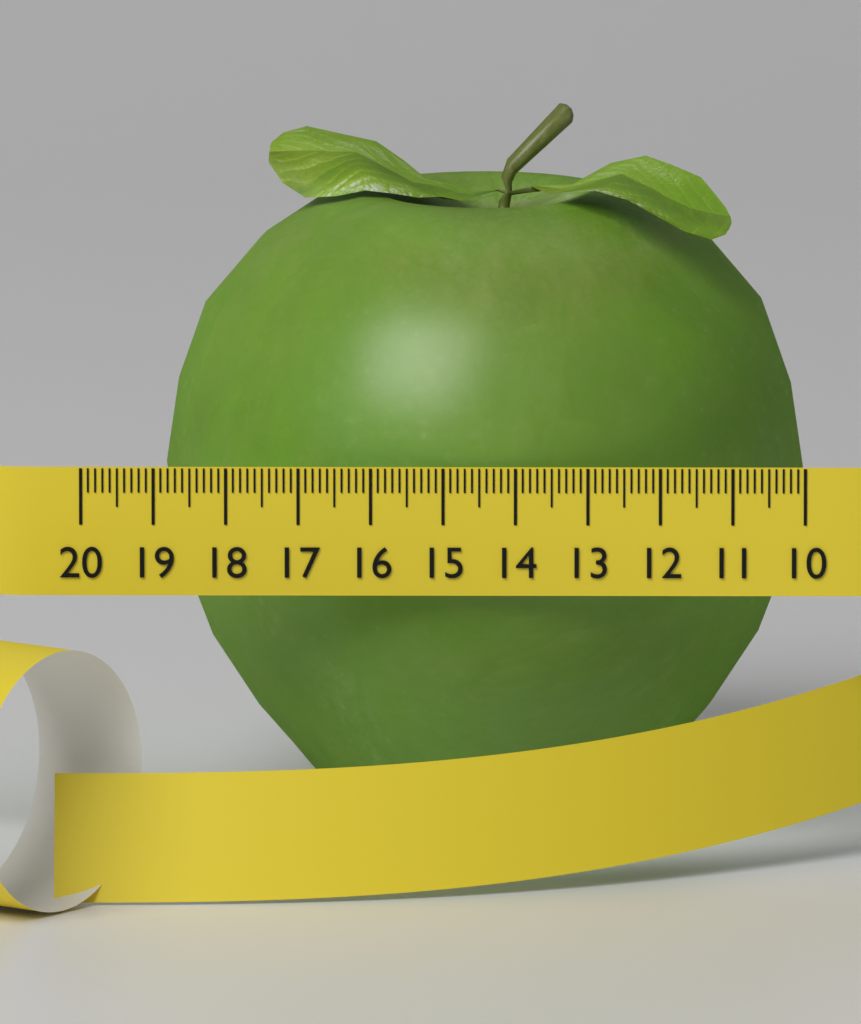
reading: 18.9 (no unit)
